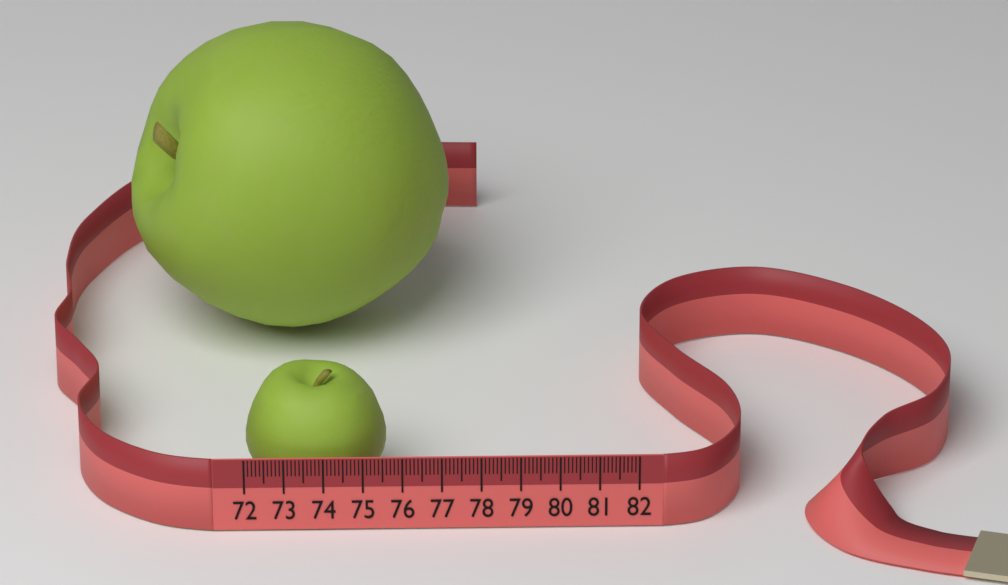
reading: 75.6 (no unit)
